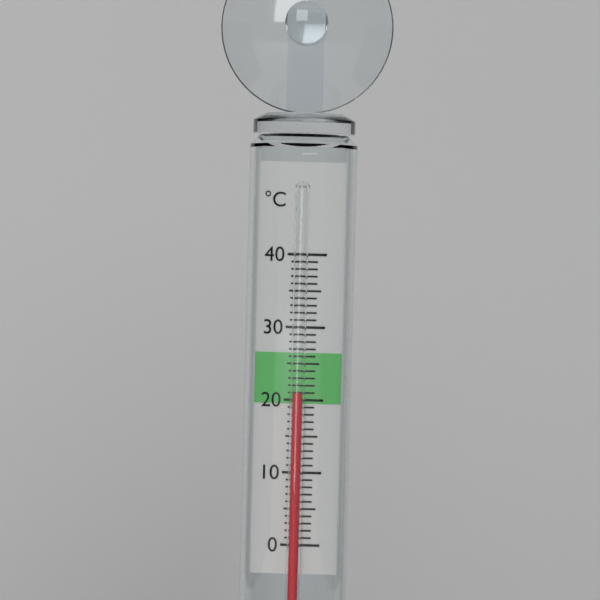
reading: 21 °C
